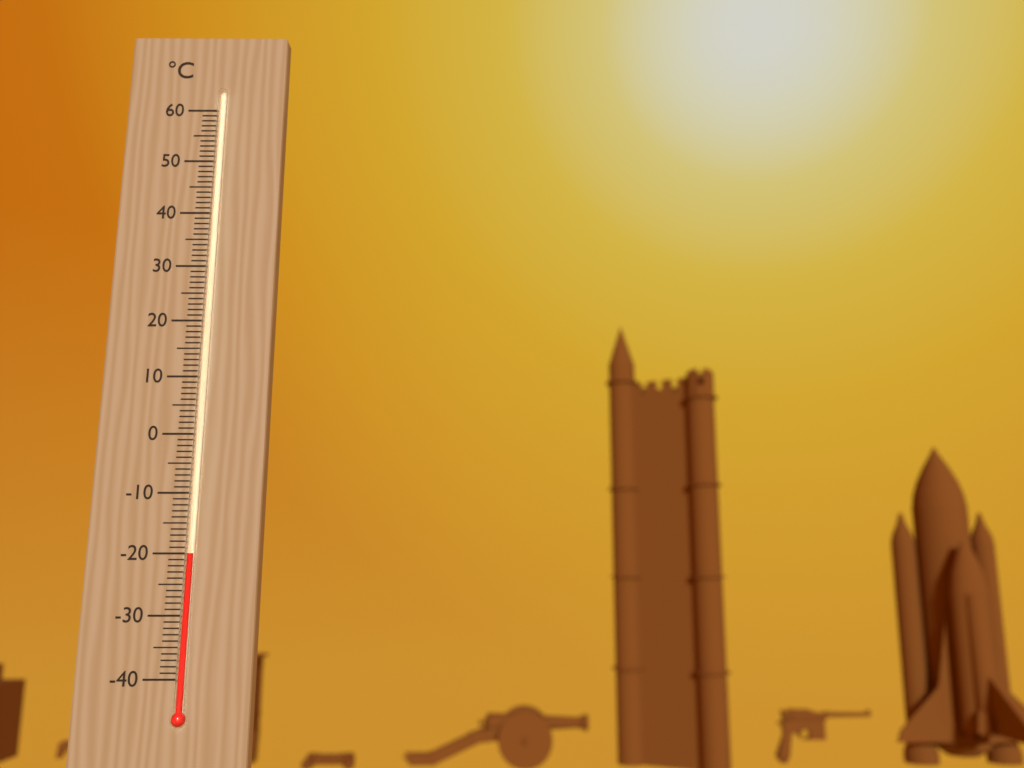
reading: -20 °C
